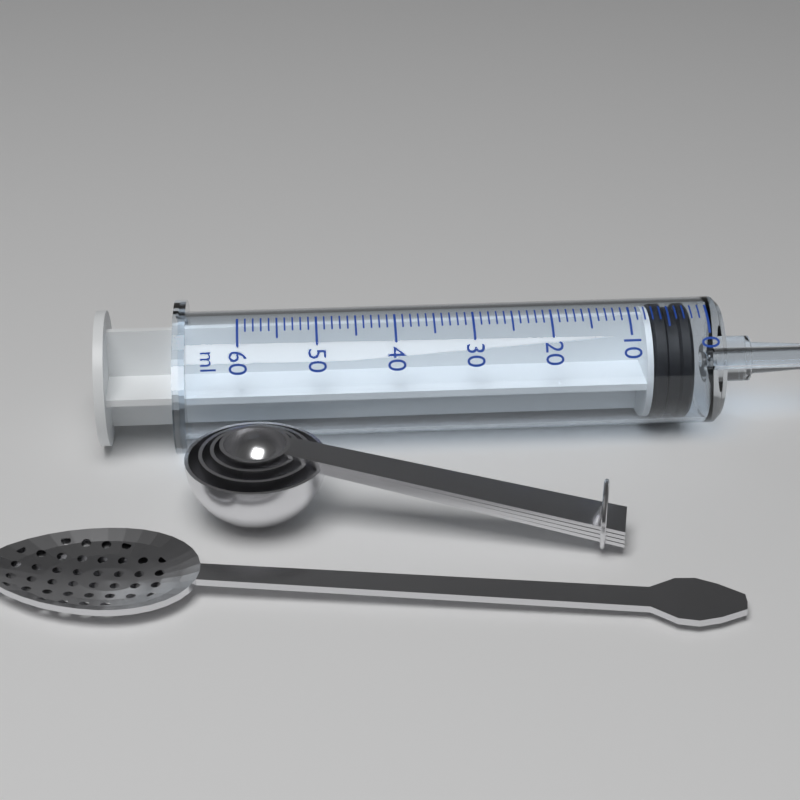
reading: 2 ml
